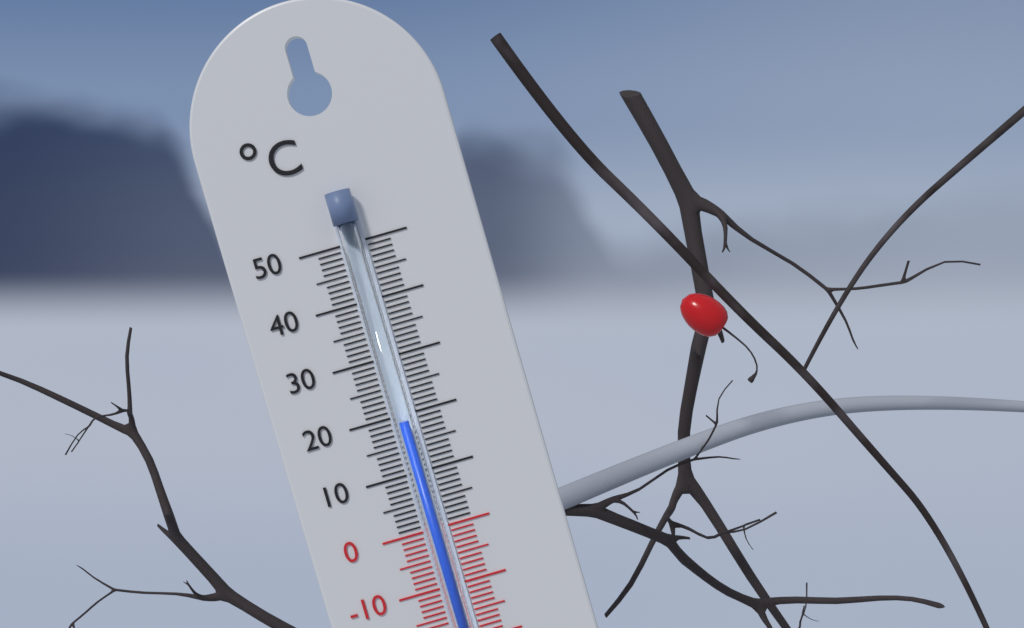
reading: 19 °C
